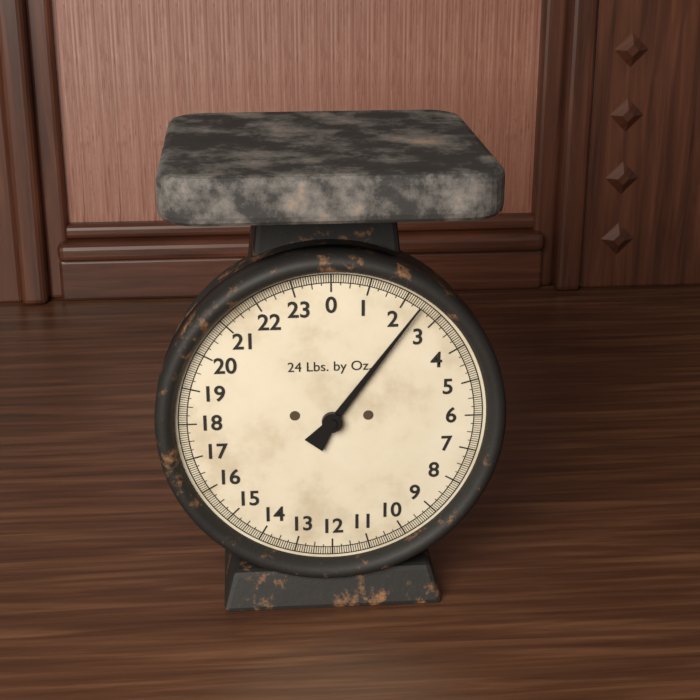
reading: 2.4375 lb
